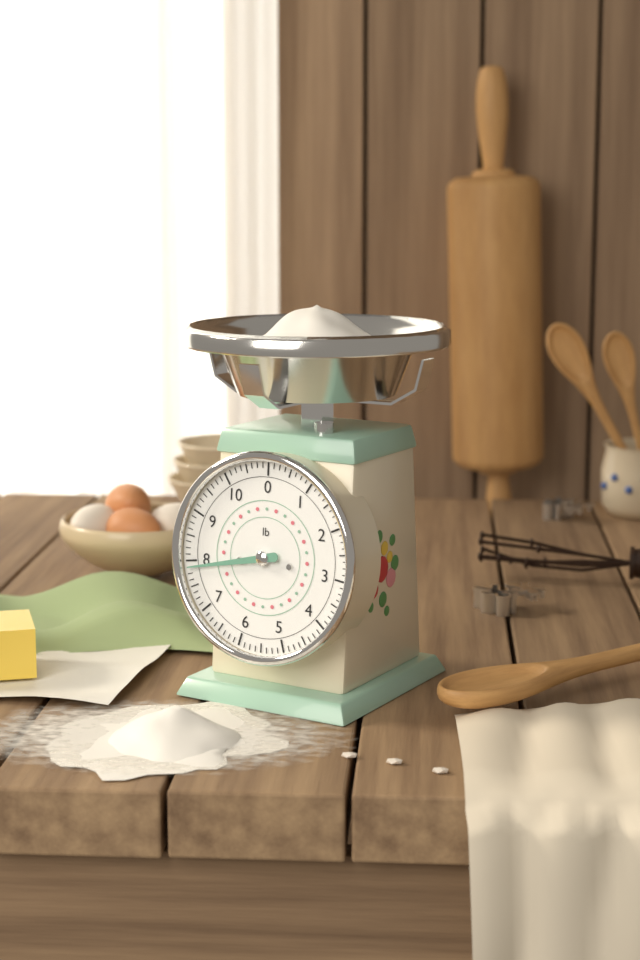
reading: 7.875 lb
